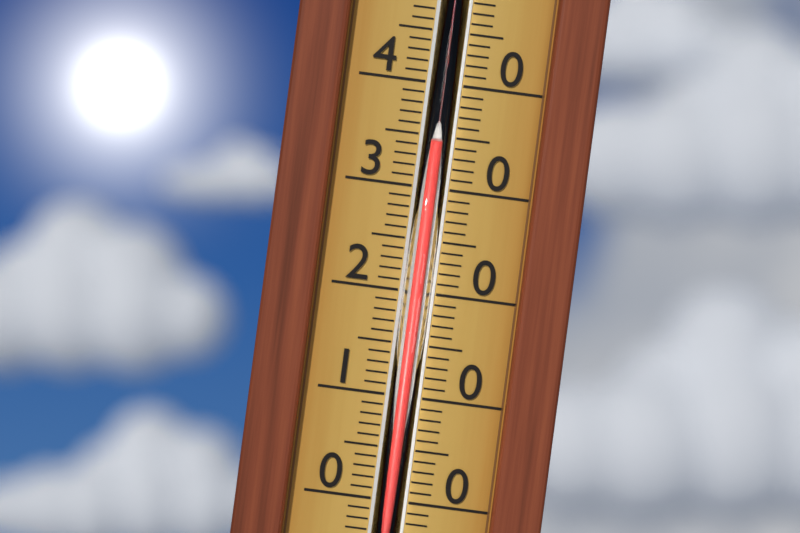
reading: 34 °C
